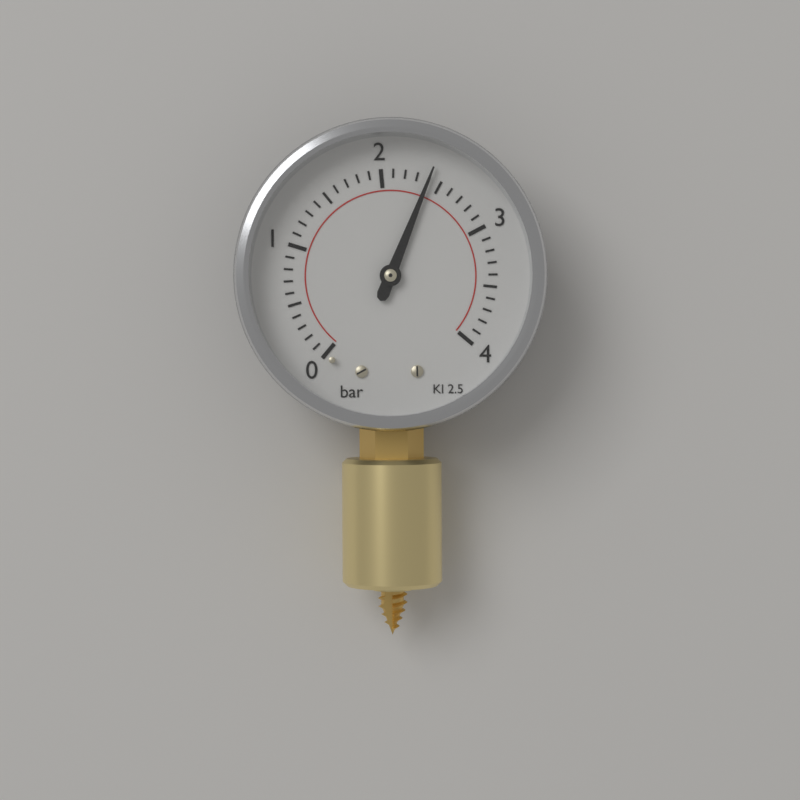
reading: 2.4 bar
